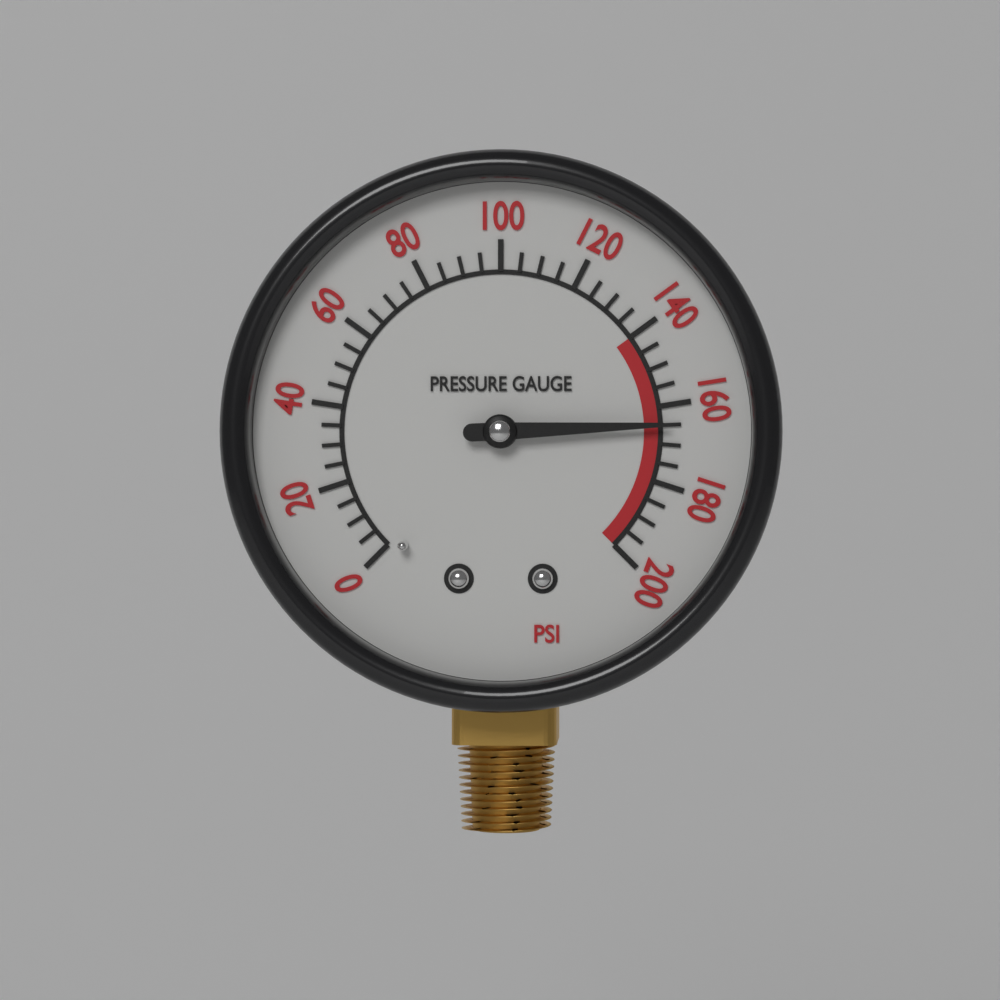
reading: 165 psi
